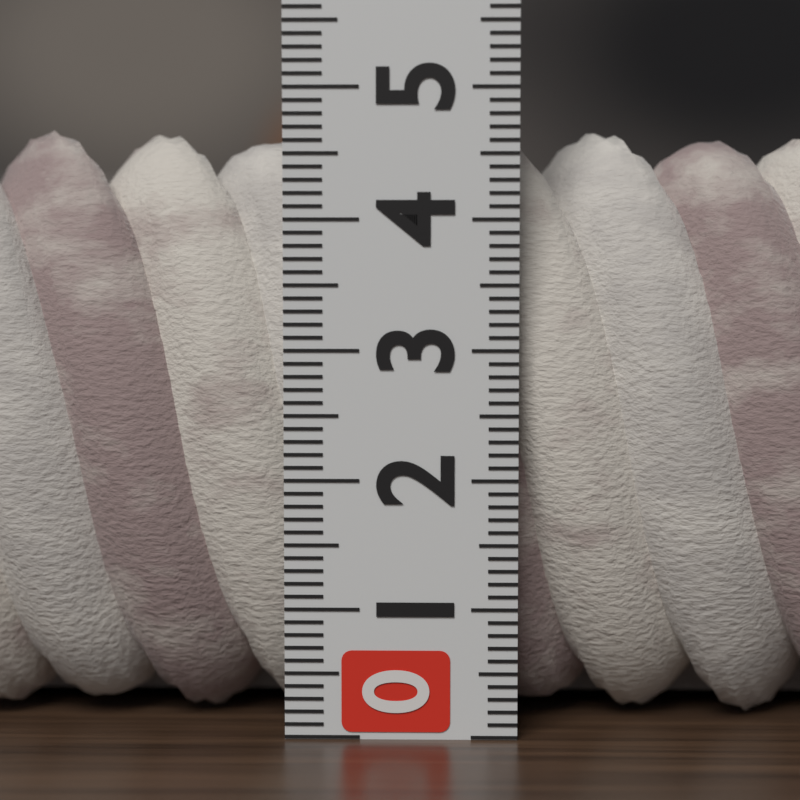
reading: 4.7 (no unit)
